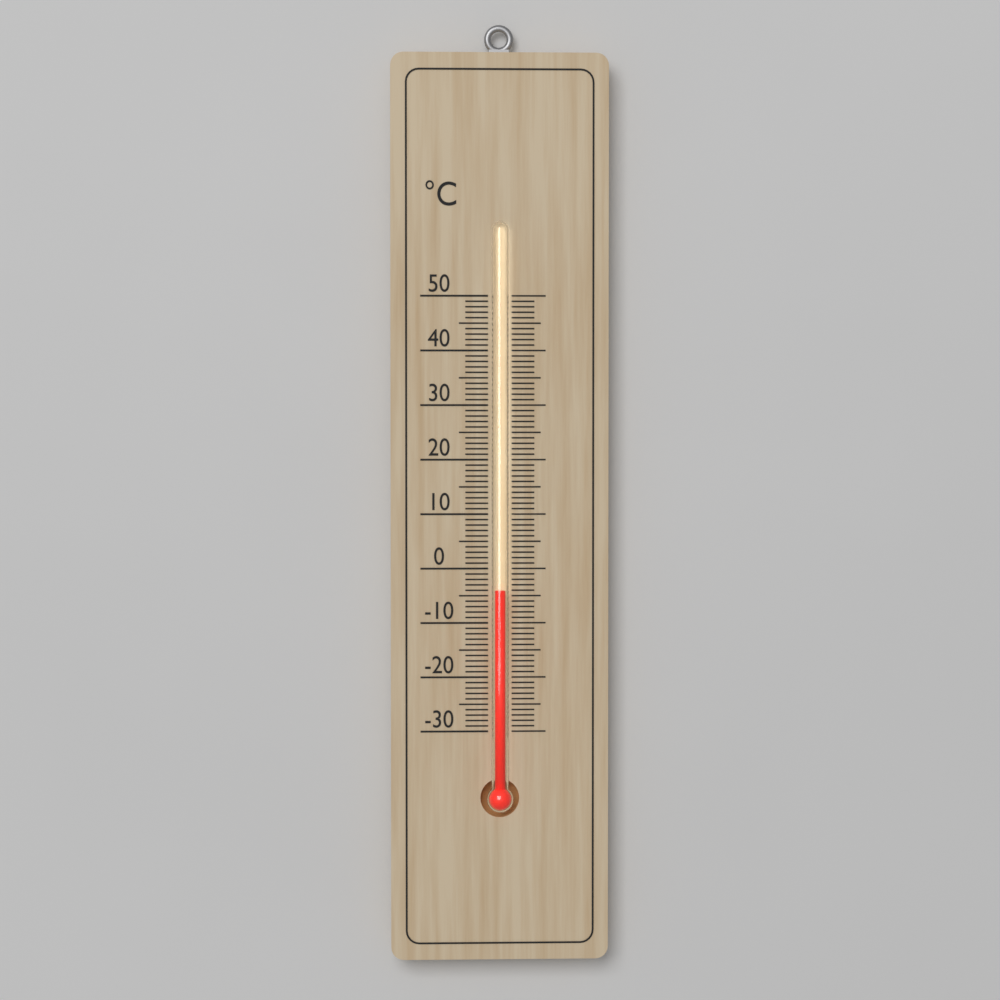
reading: -4 °C
